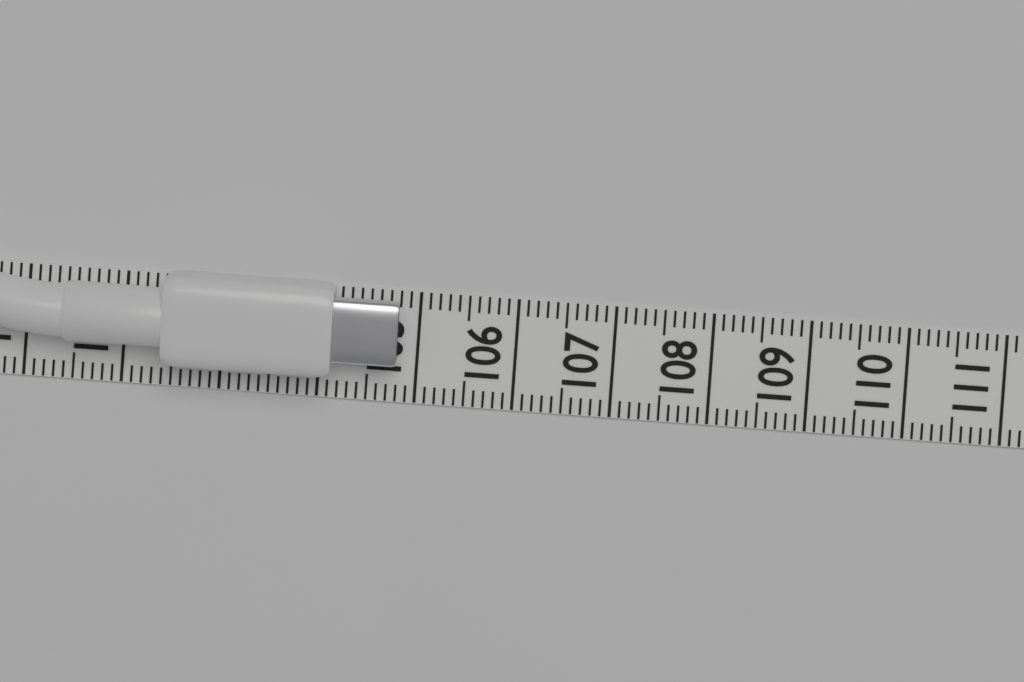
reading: 104.8 (no unit)
